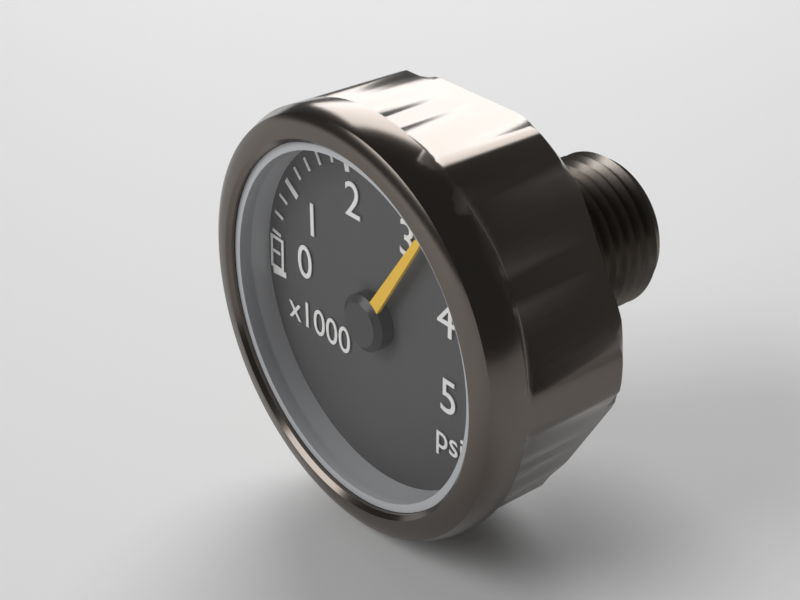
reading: 3200 psi
